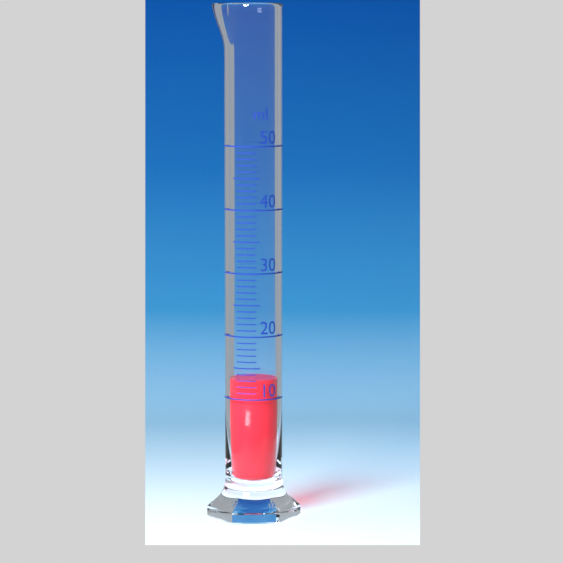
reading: 13 ml
